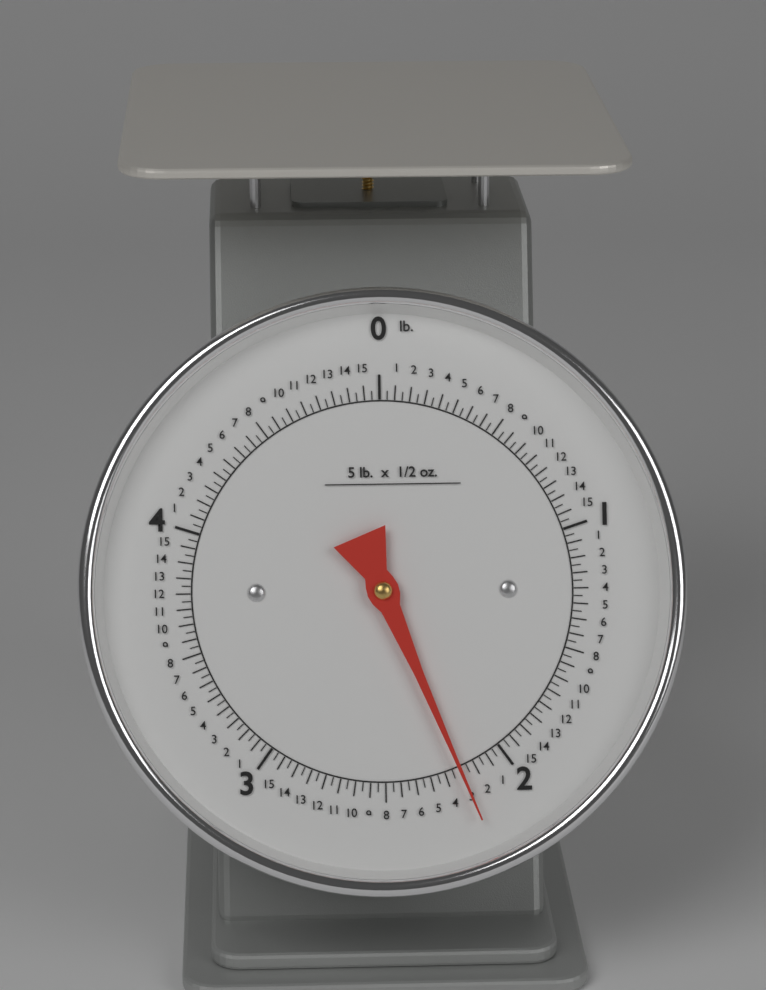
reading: 2.18750 lb
